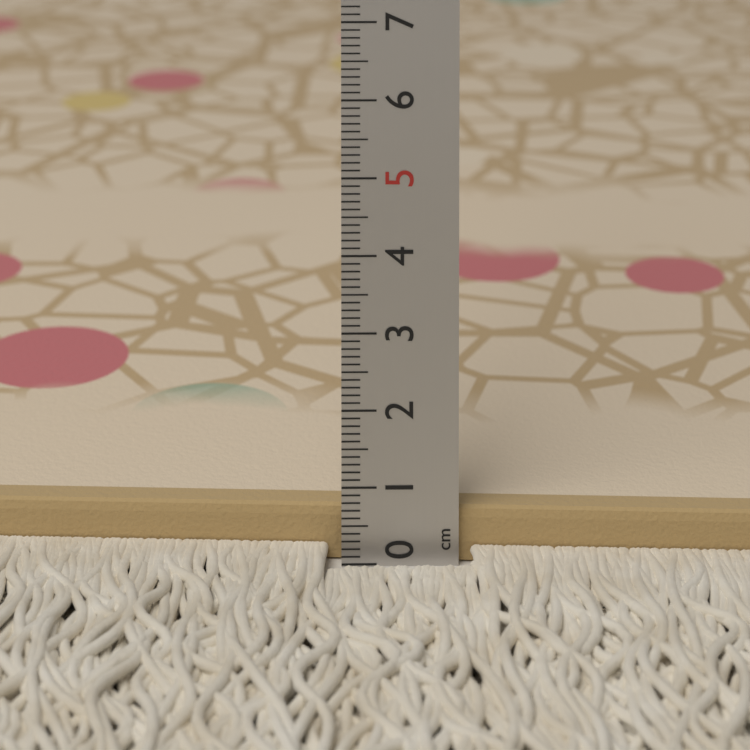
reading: 0.7 cm
